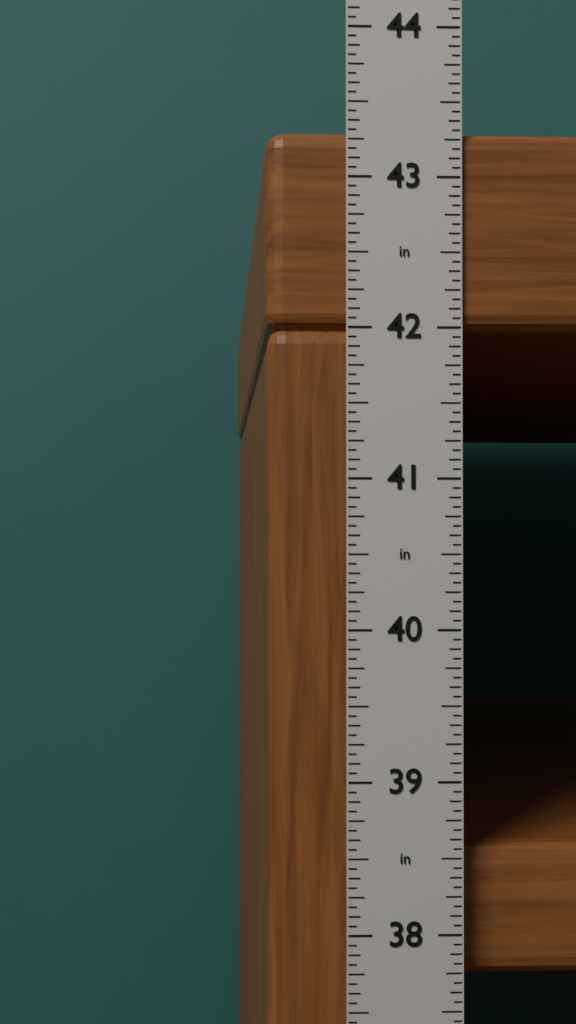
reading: 43.3125 in
